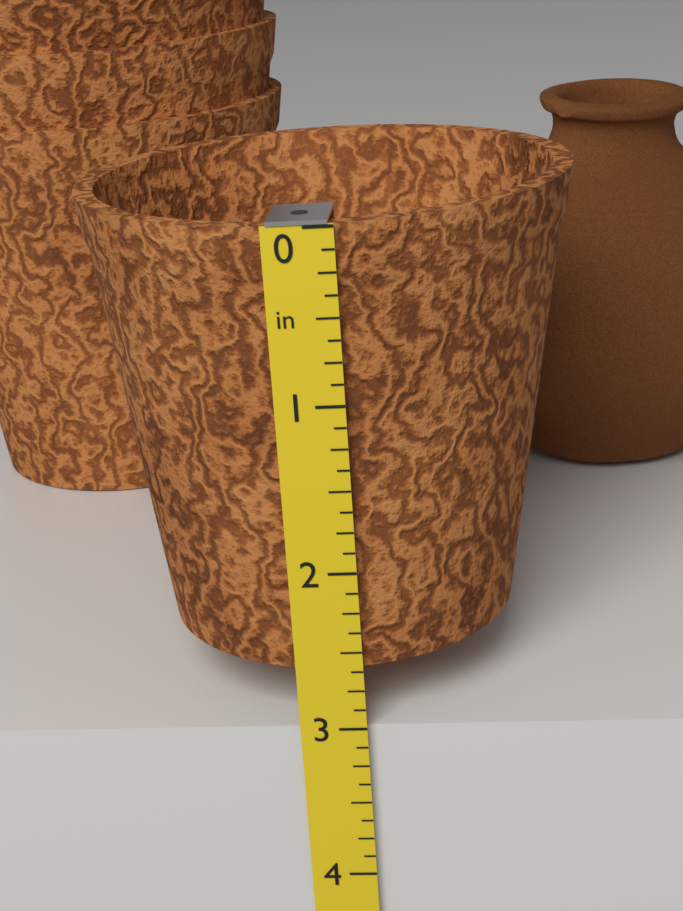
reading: 2.625 in
